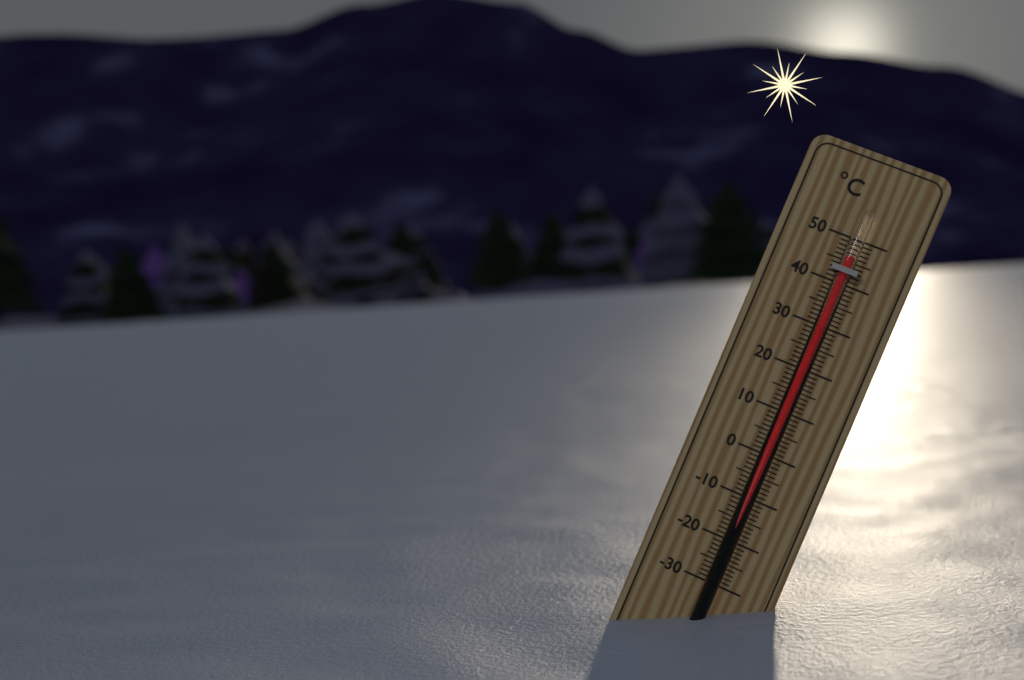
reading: 46 °C
